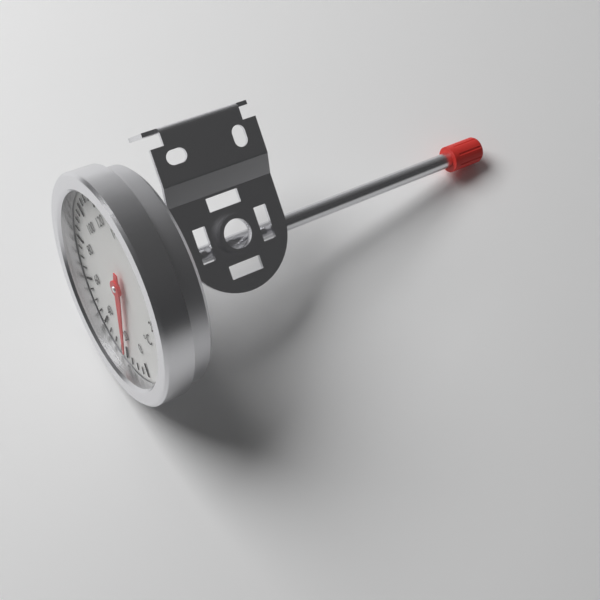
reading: 20 °C
